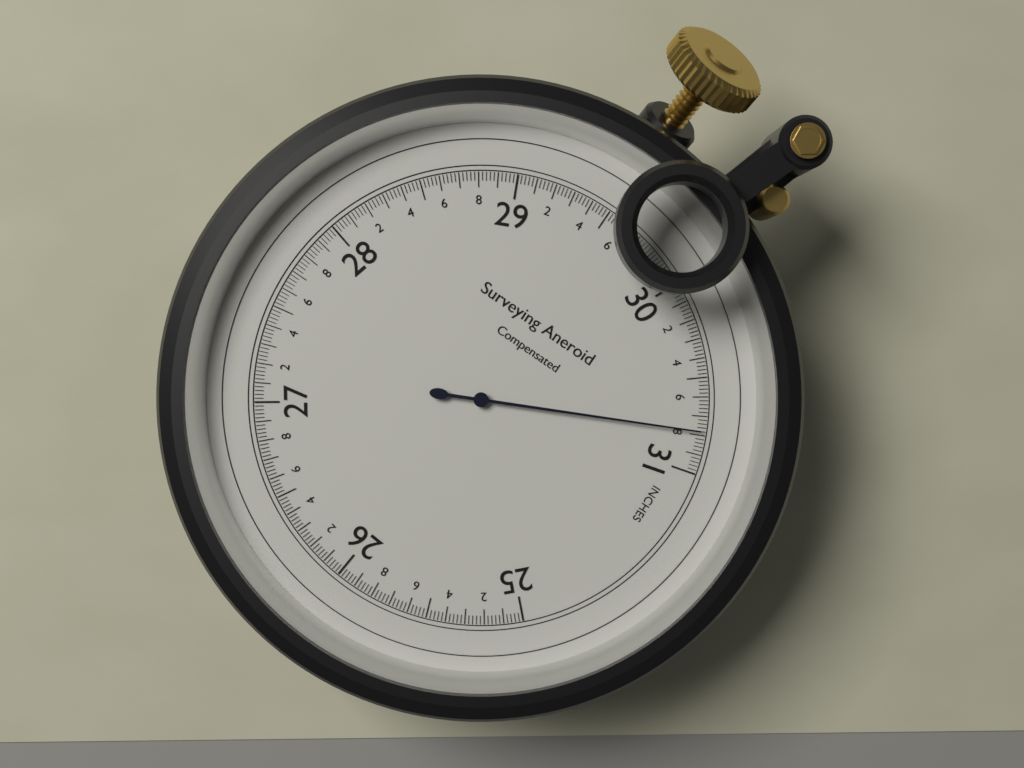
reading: 30.78 inches
